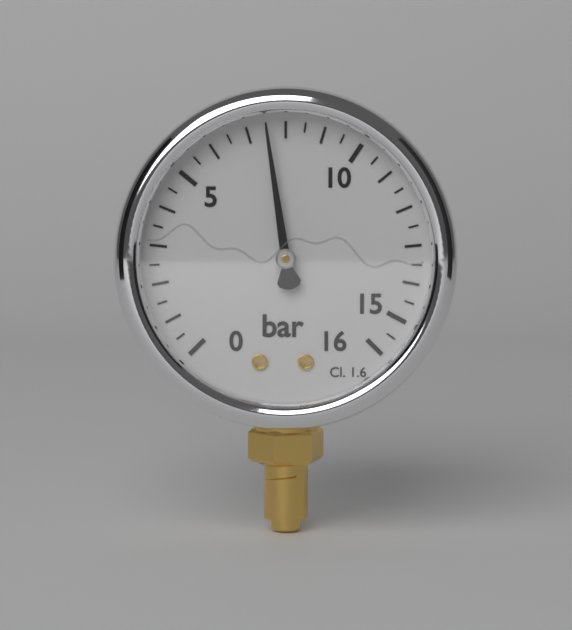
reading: 7.5 bar
